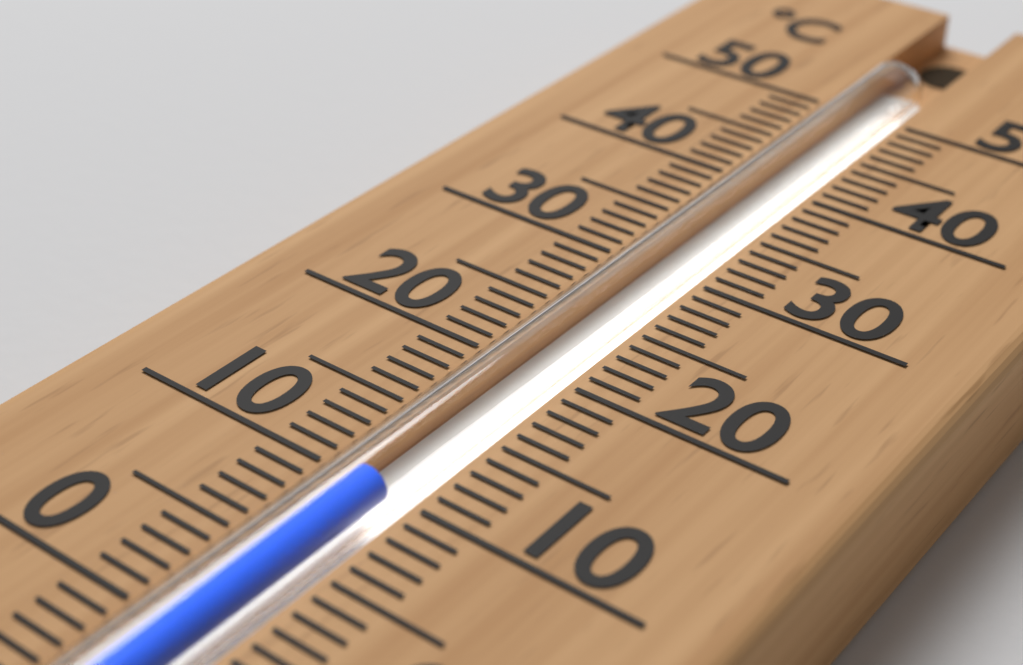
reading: 10 °C
